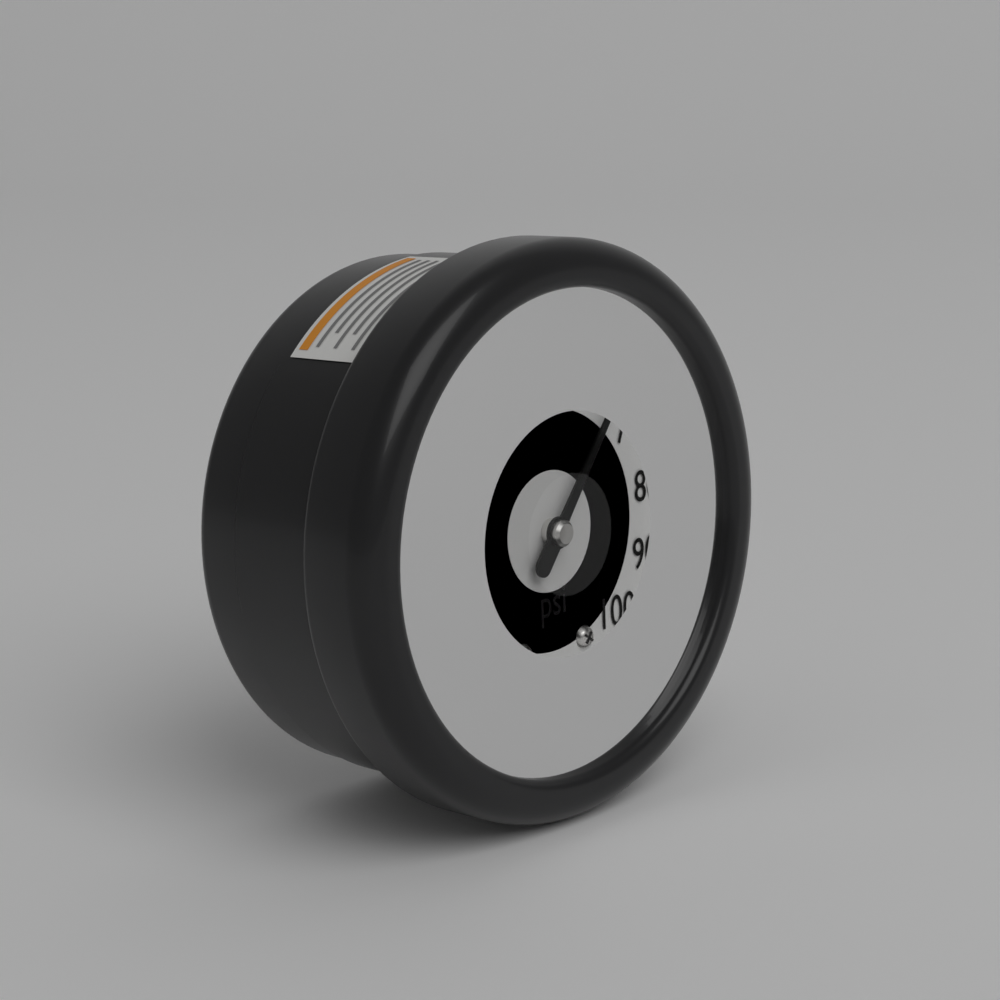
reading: 64 psi
